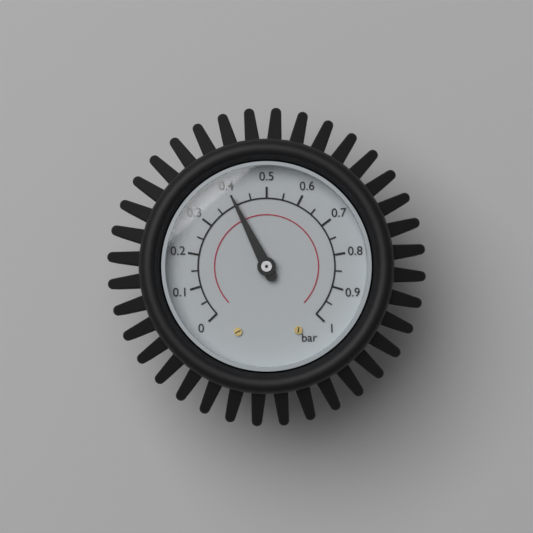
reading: 0.40 bar
